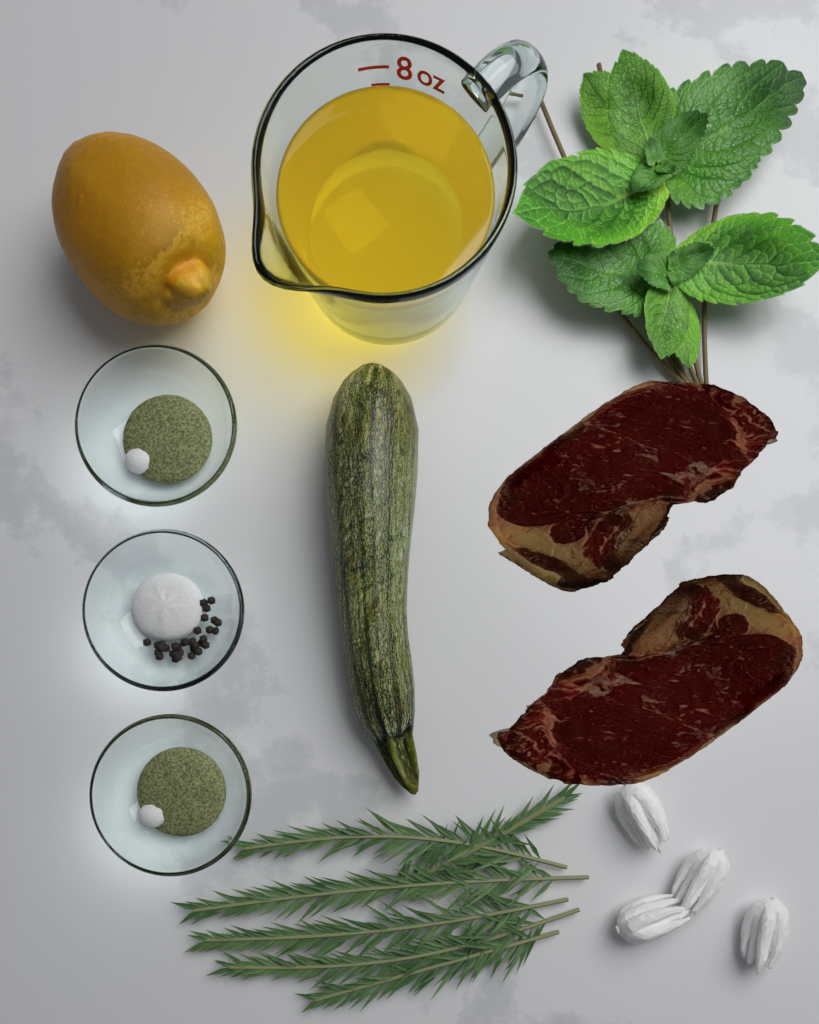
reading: 7 oz
